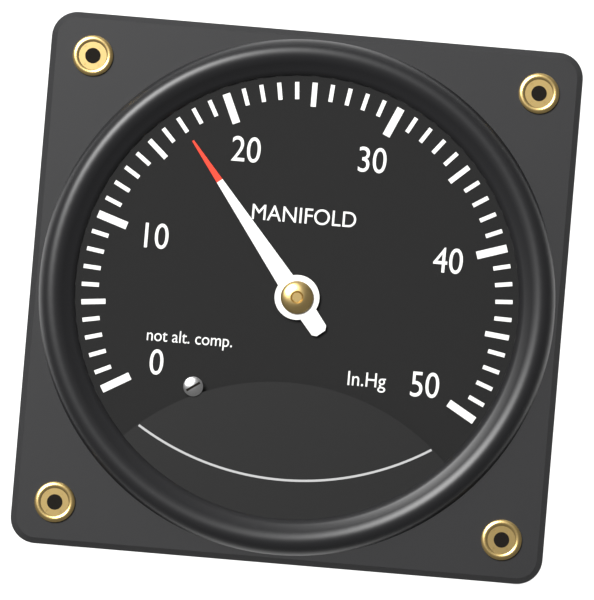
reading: 17 inHg
